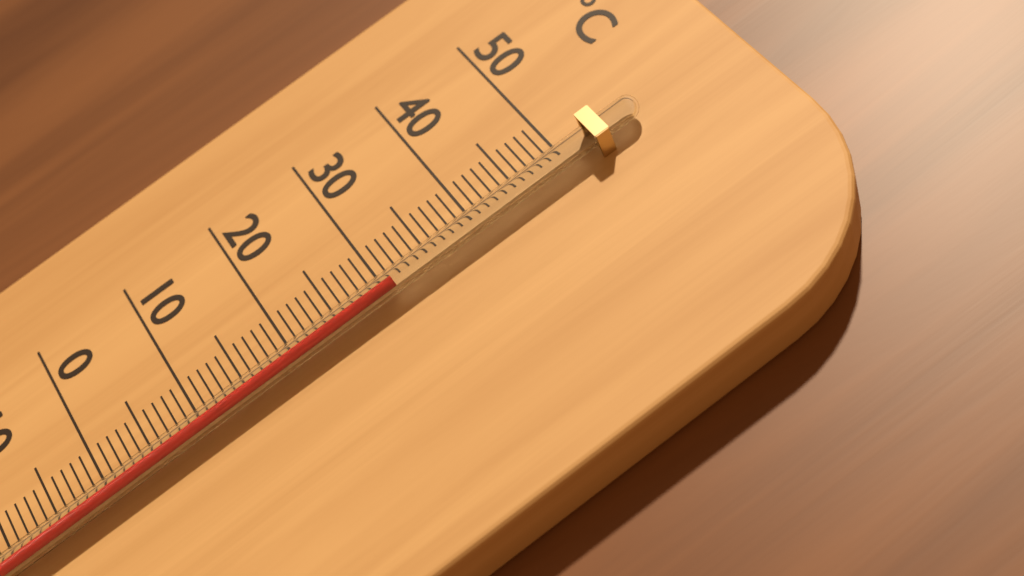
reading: 31 °C
